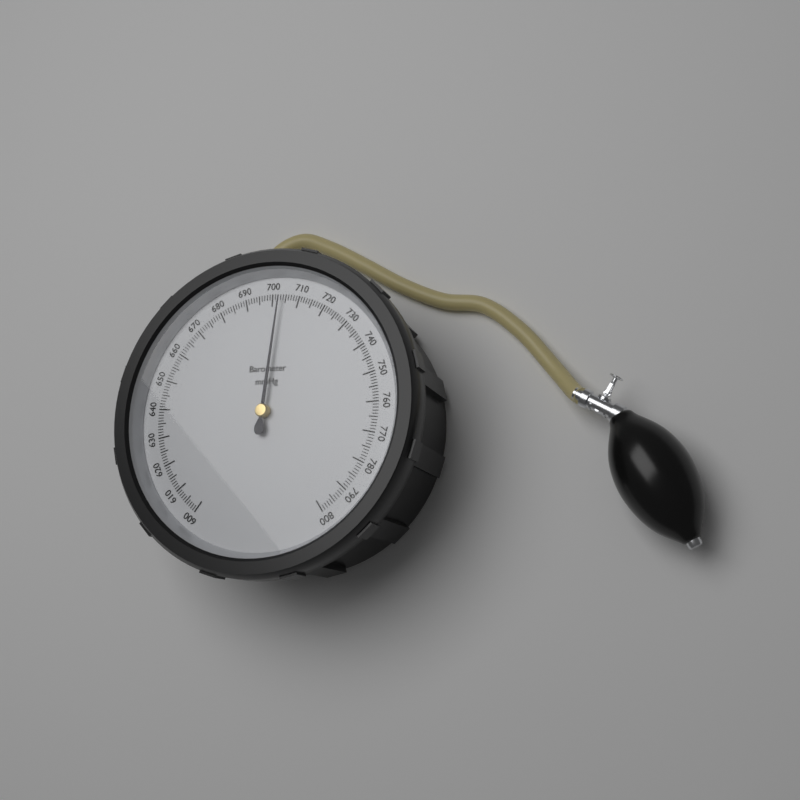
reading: 703 mmHg
